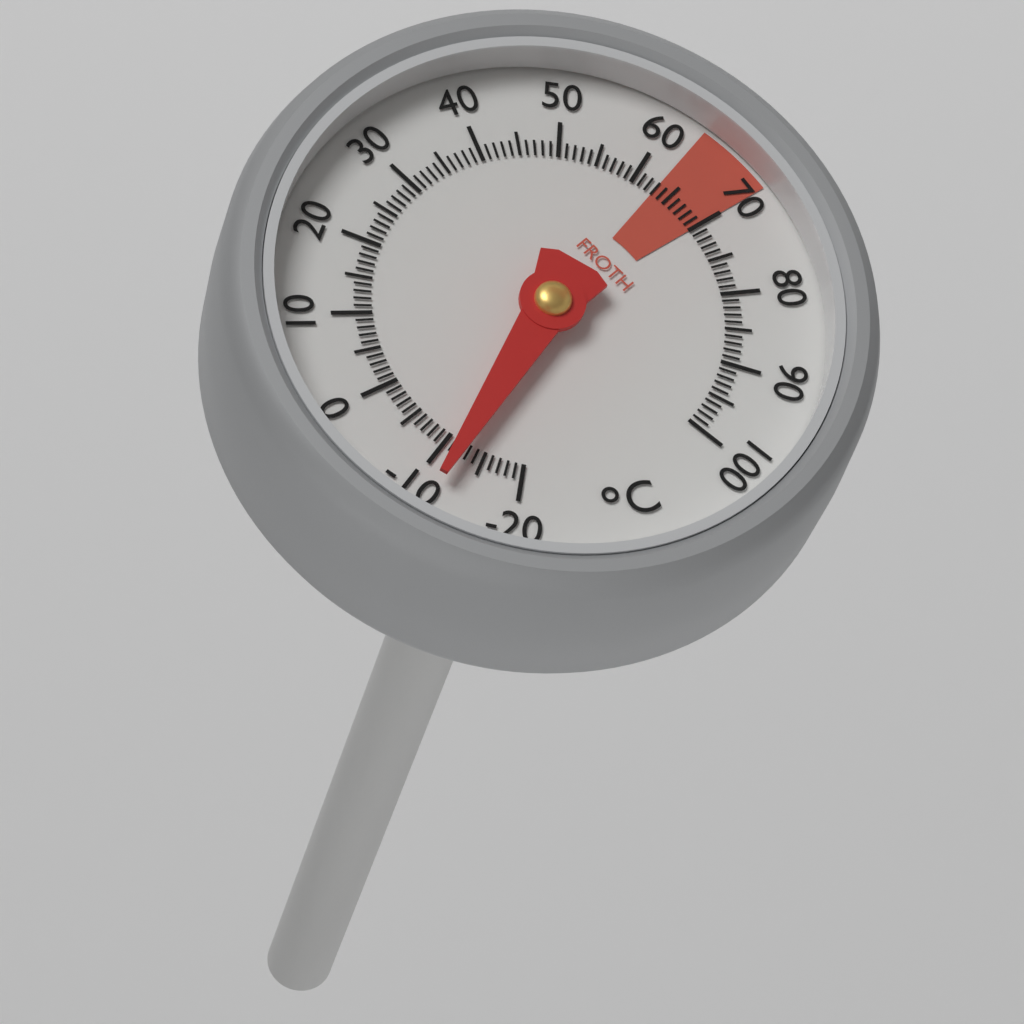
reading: -12 °C
